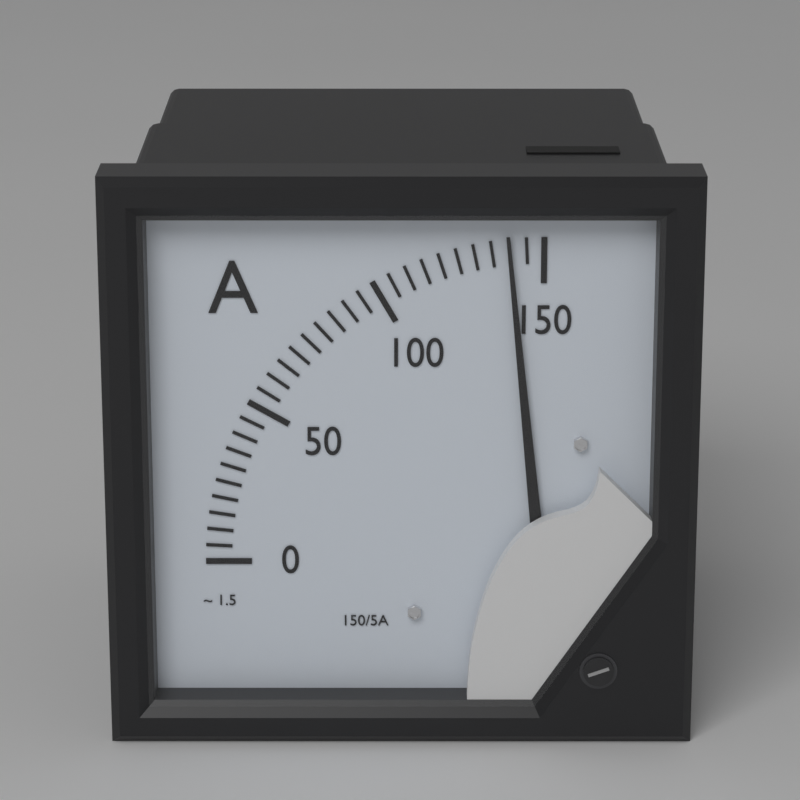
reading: 140 A
